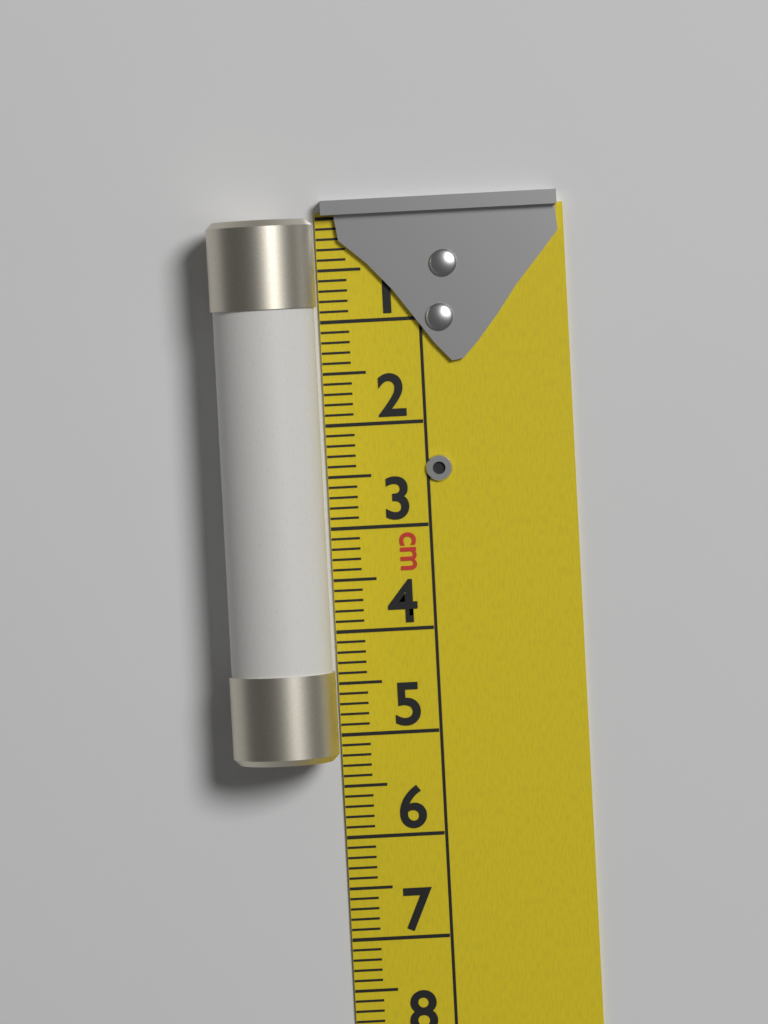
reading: 5.2 cm
